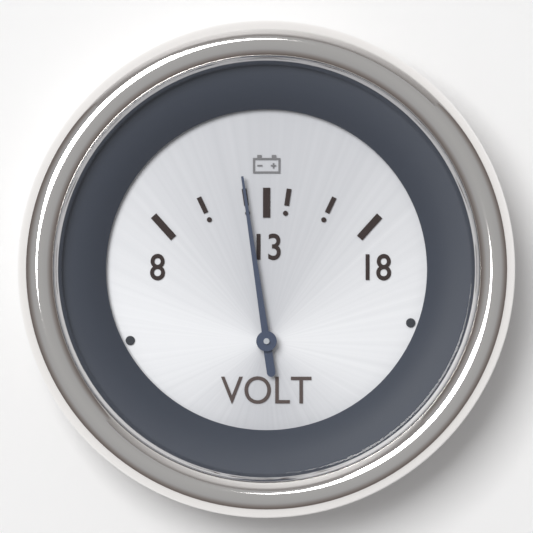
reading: 12 V
